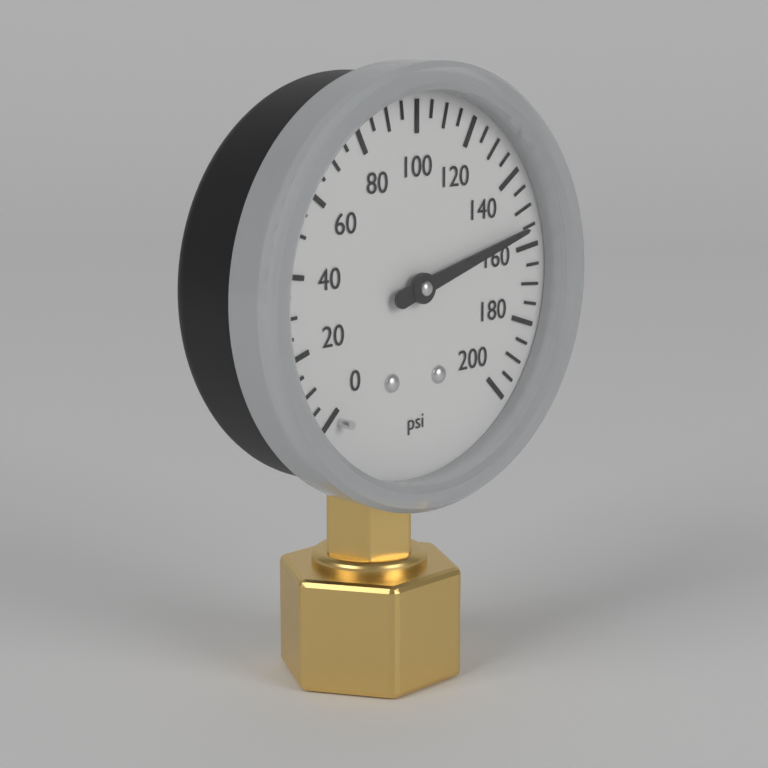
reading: 155 psi
